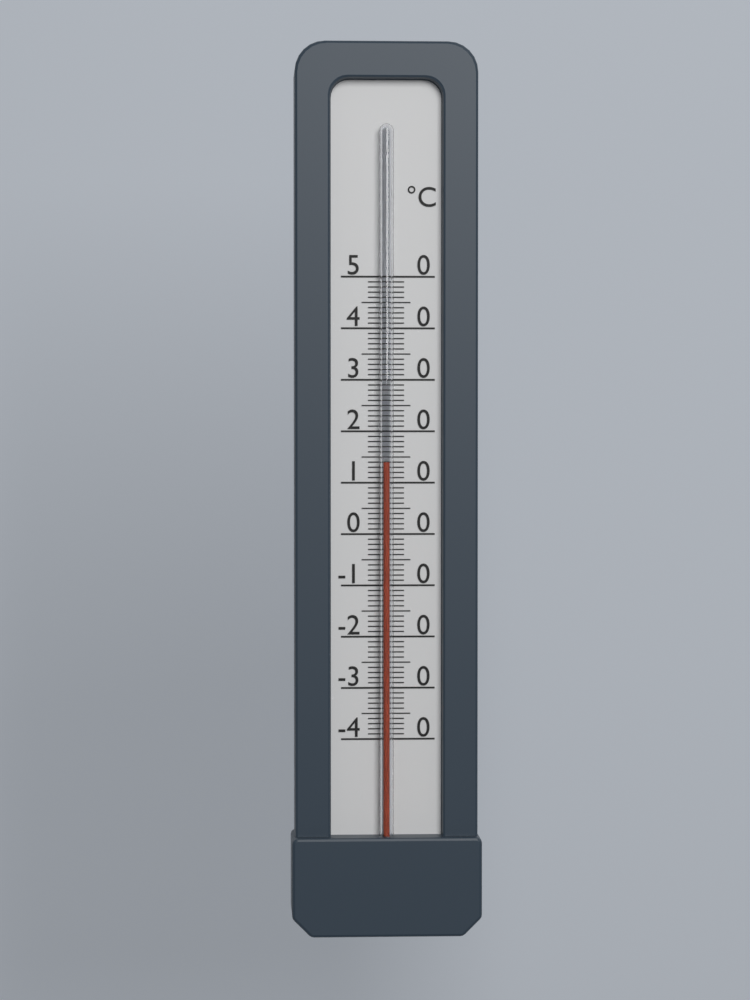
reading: 14 °C
